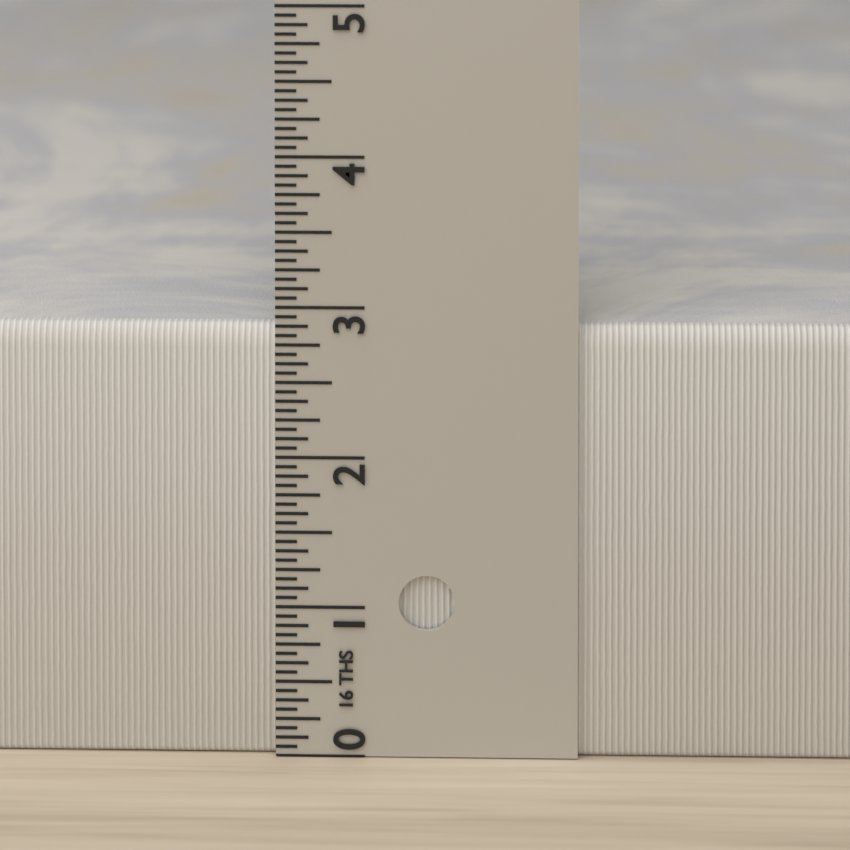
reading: 2.8750 in
